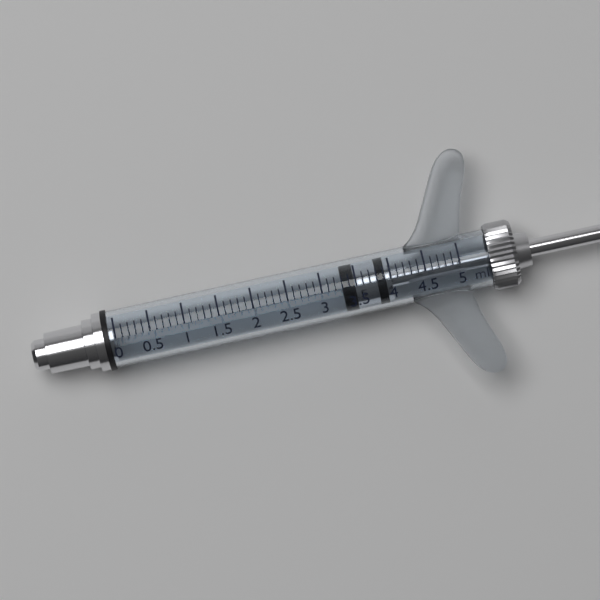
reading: 3.3 ml
